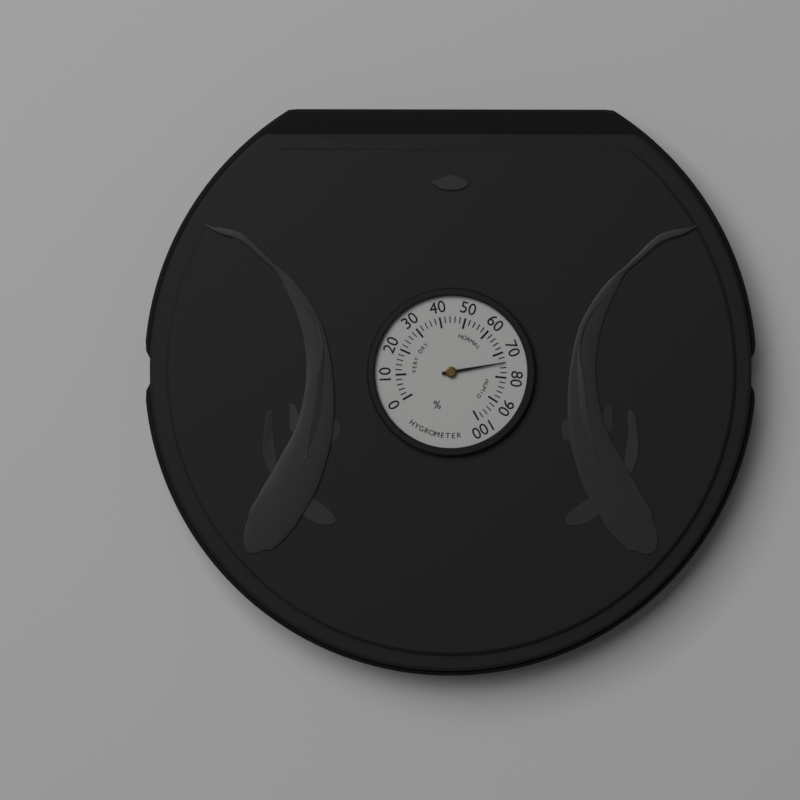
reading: 74 %
